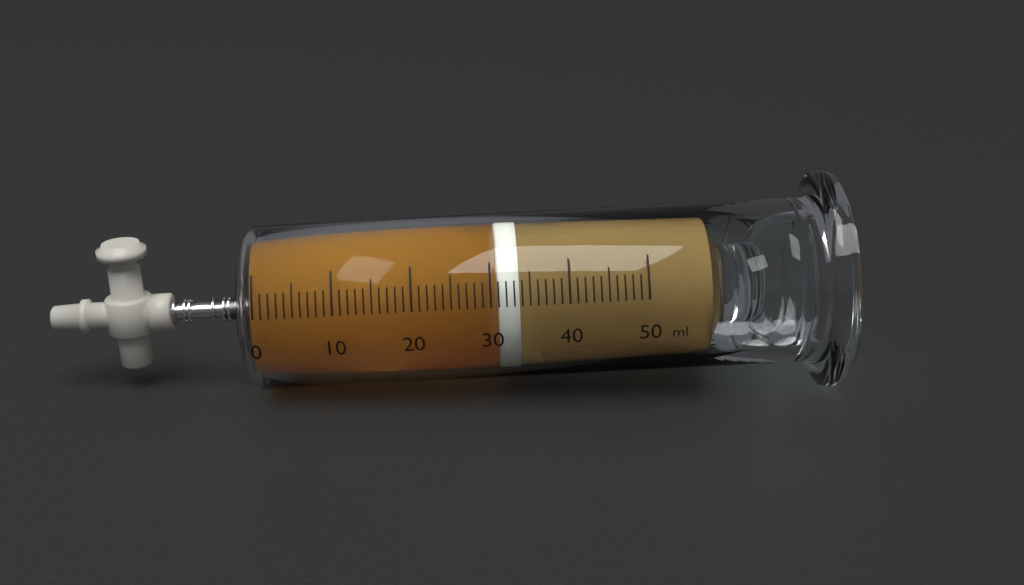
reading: 31 ml
